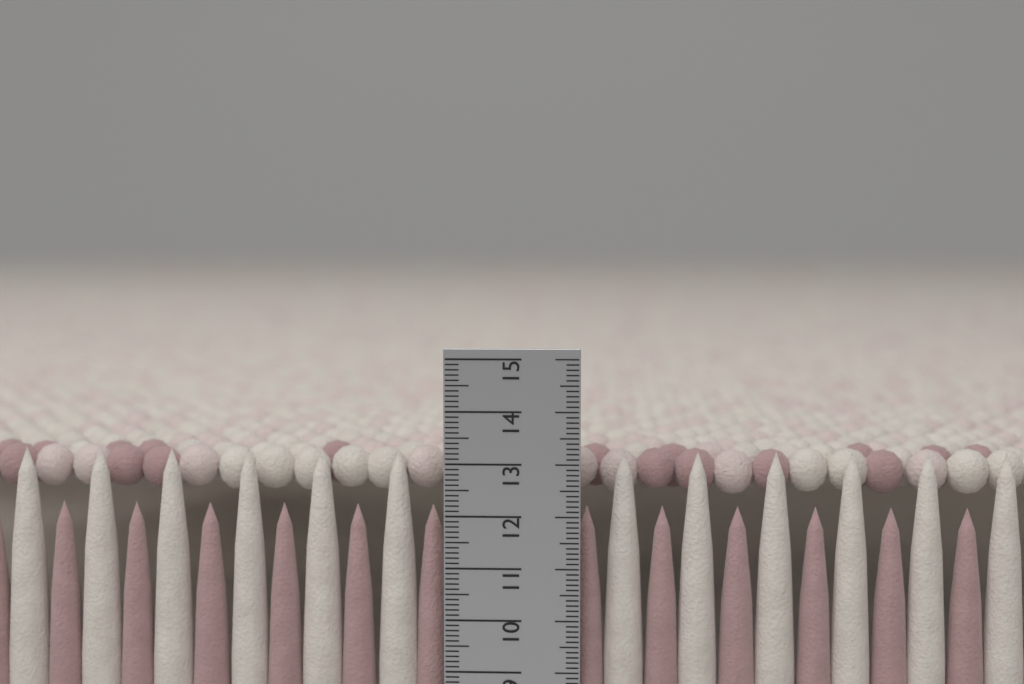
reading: 13.2 cm
